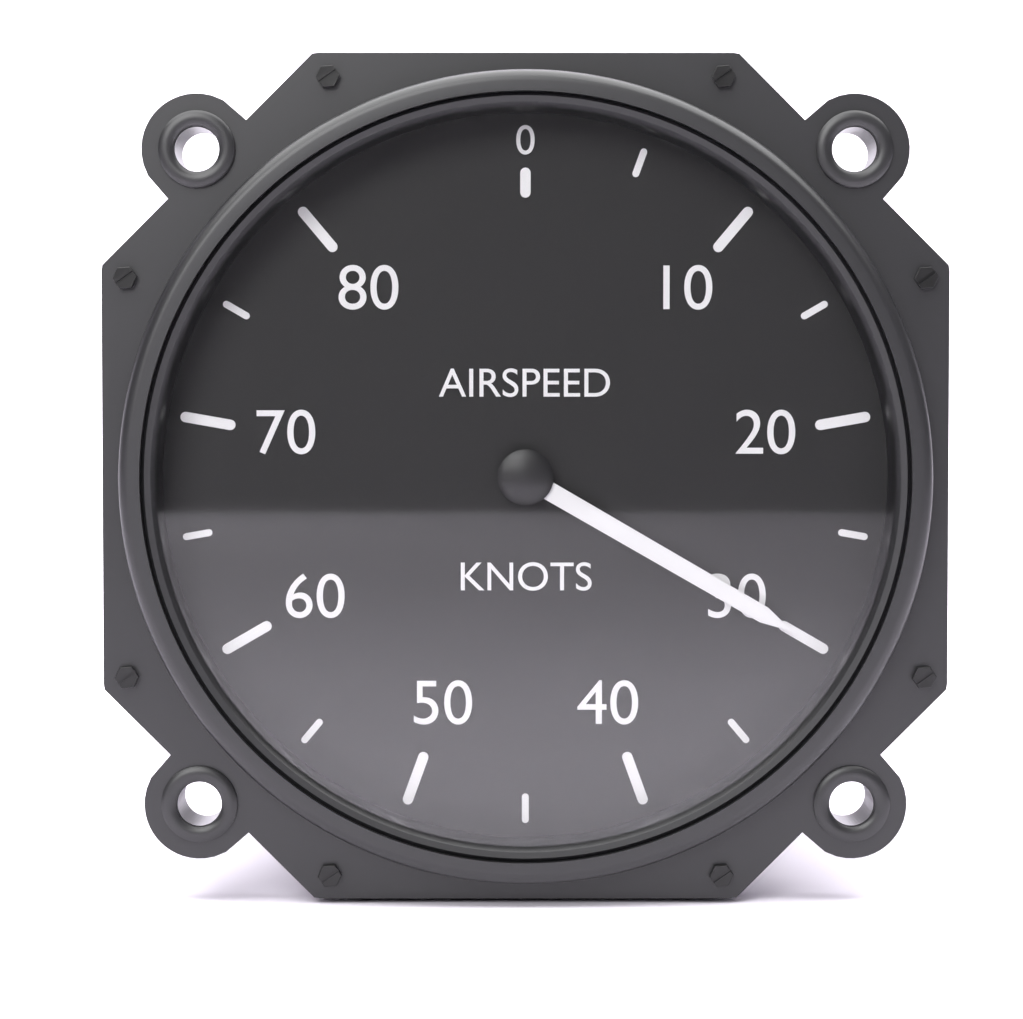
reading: 30 knots
